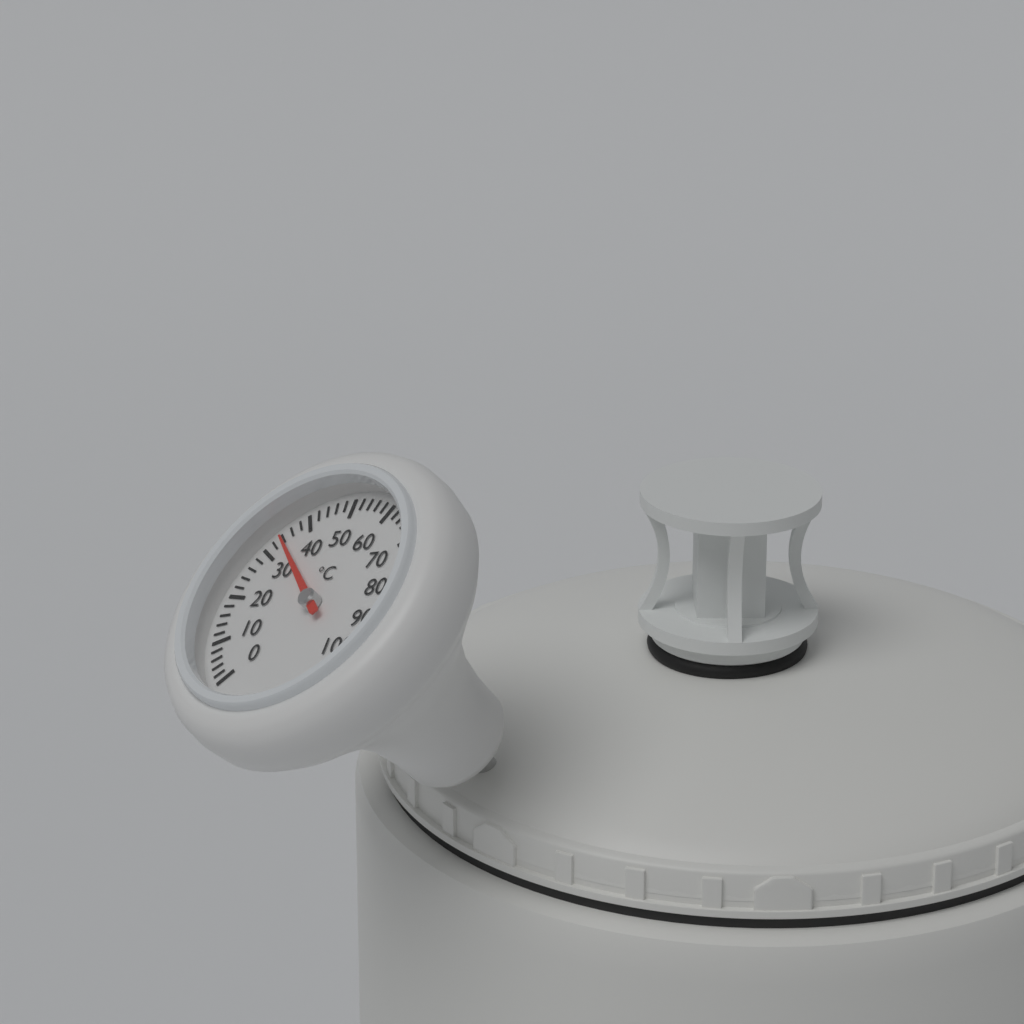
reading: 34 °C
